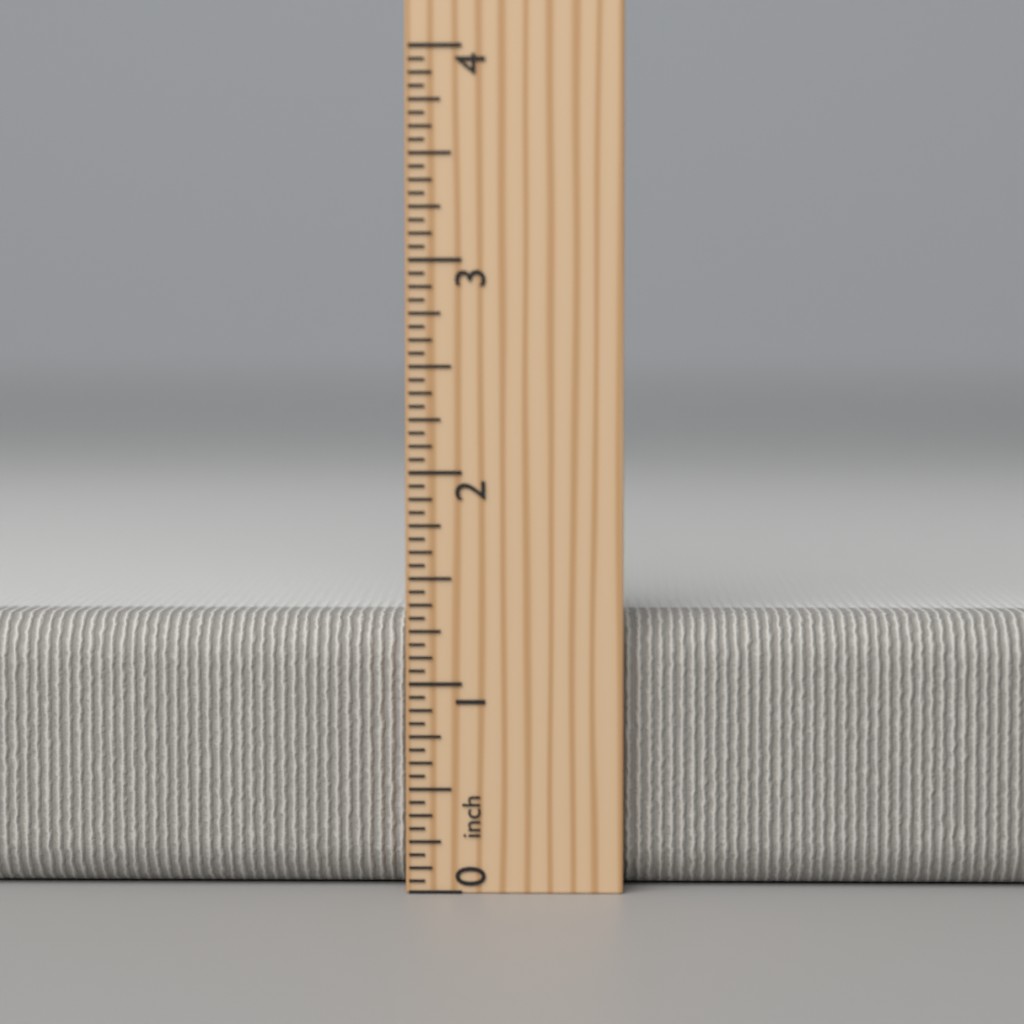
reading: 1.3125 inch
